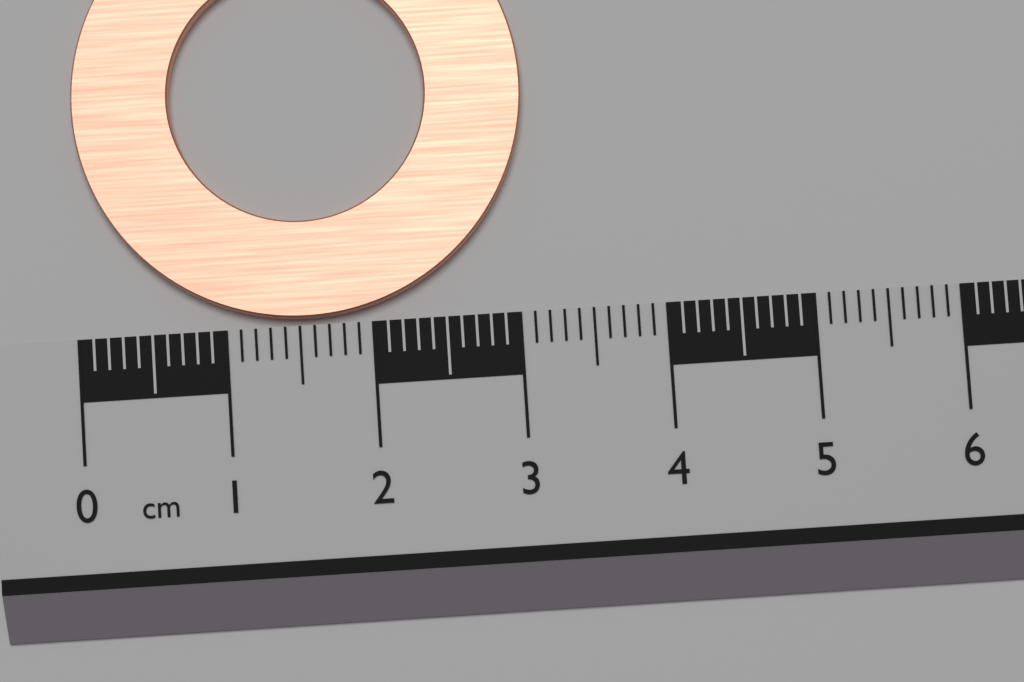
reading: 3.1 cm
